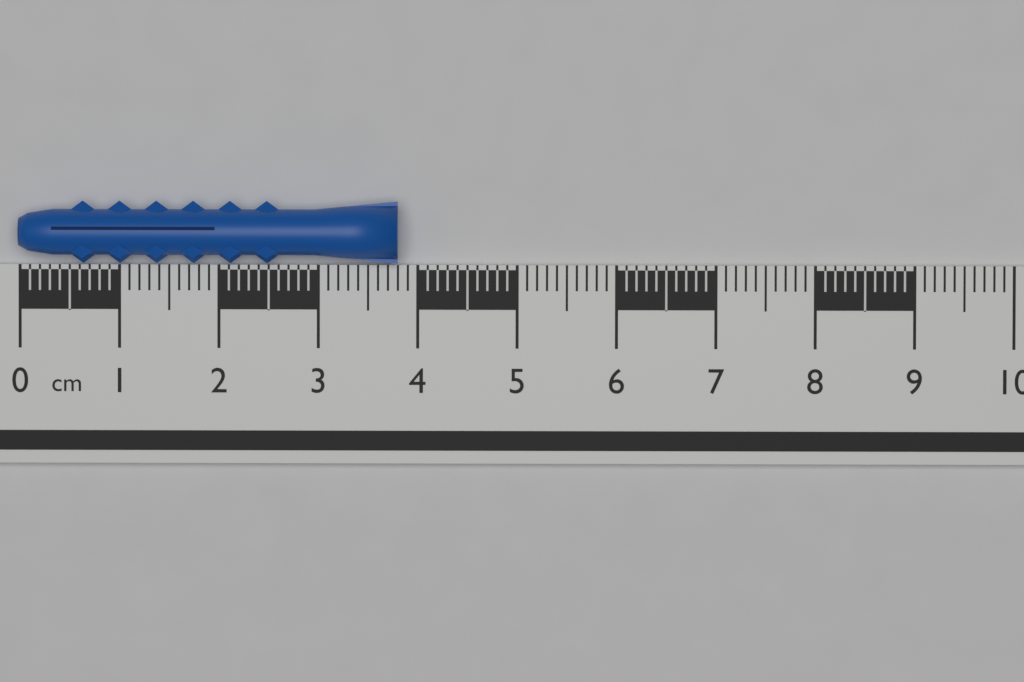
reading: 3.8 cm
